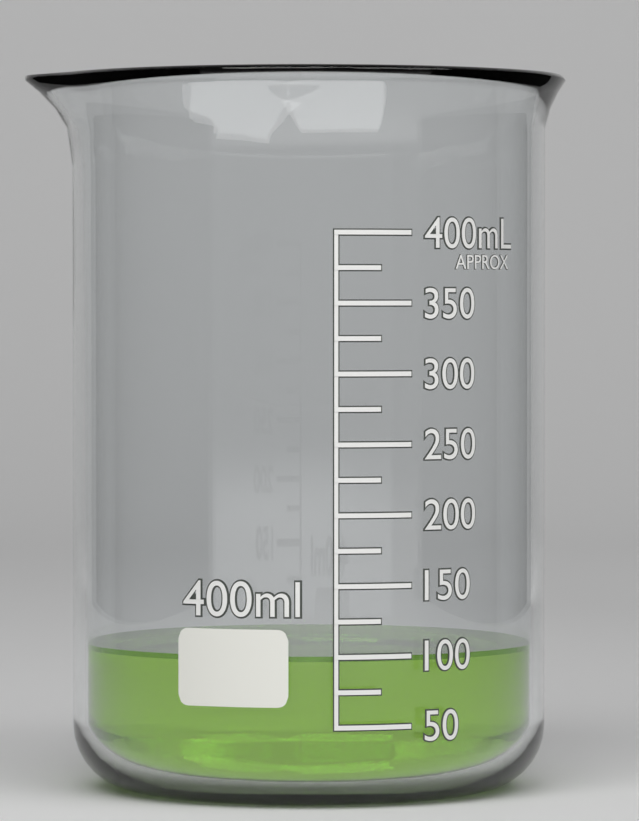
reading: 100 mL
